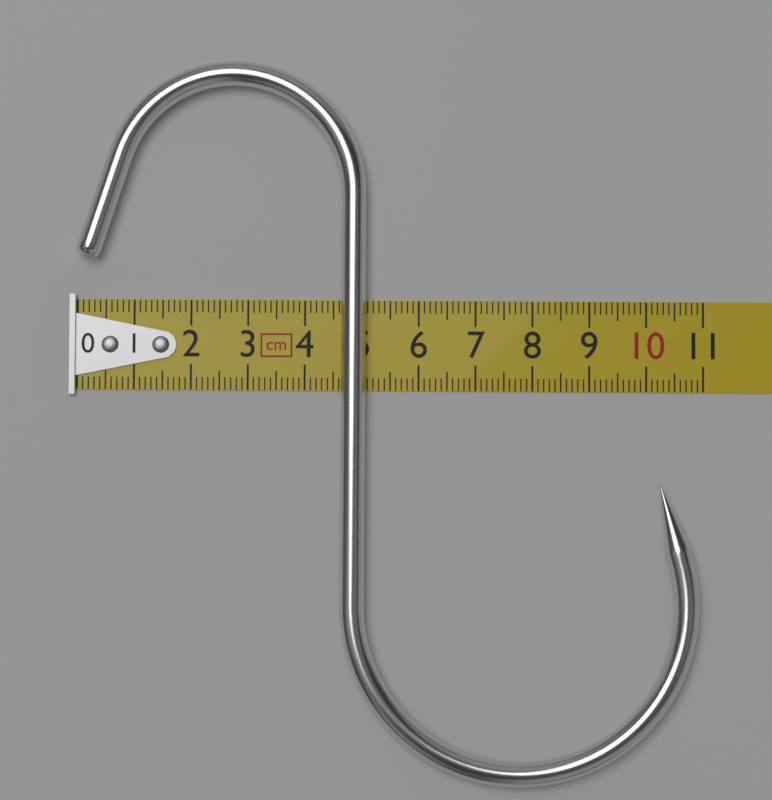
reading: 10.9 cm
